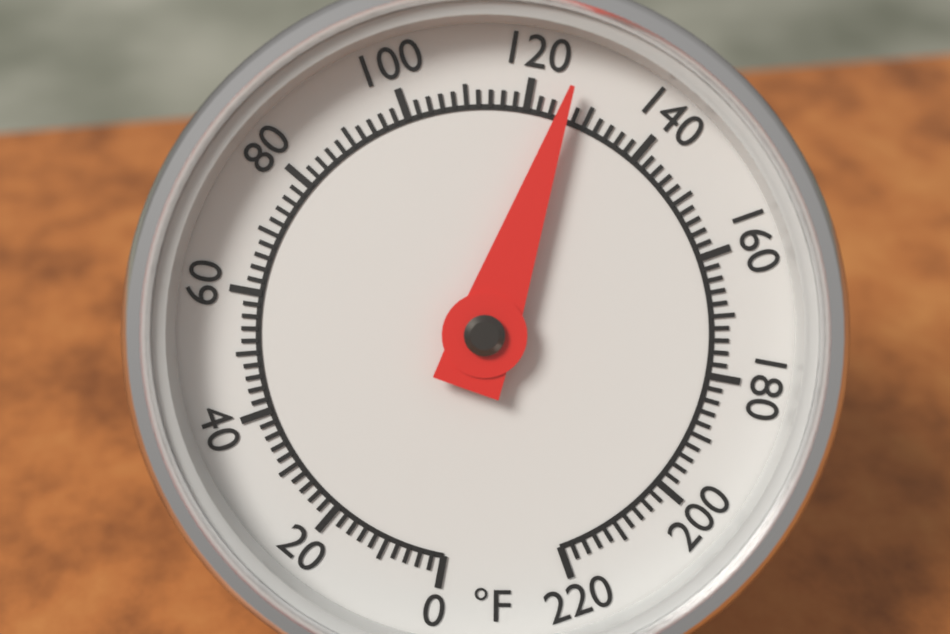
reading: 126 °F
